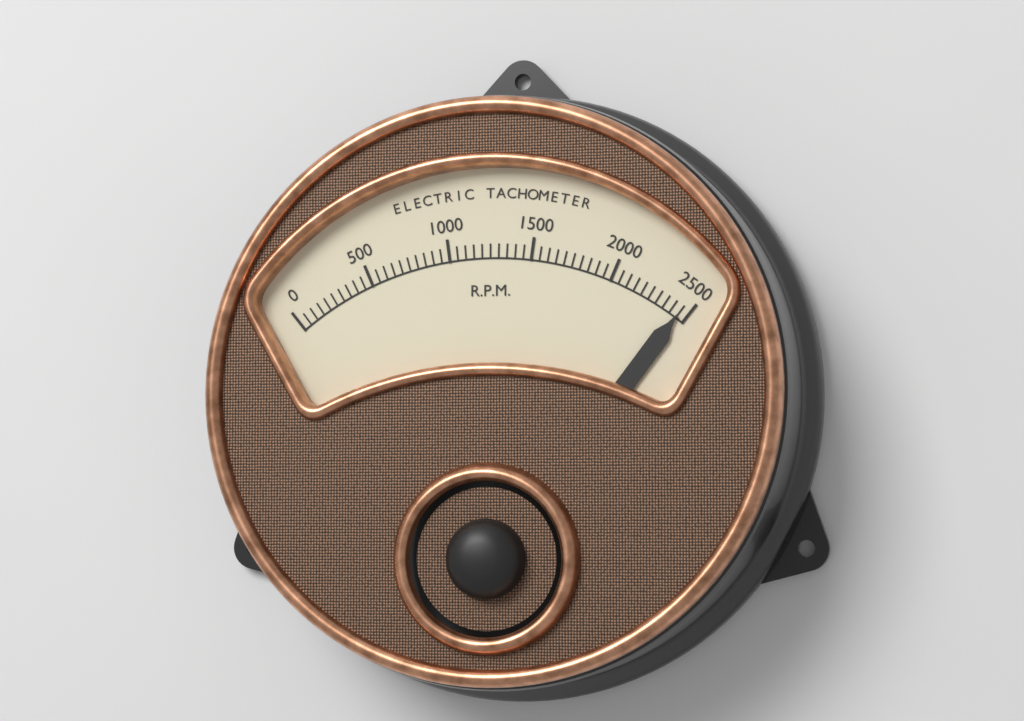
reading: 2450 RPM
